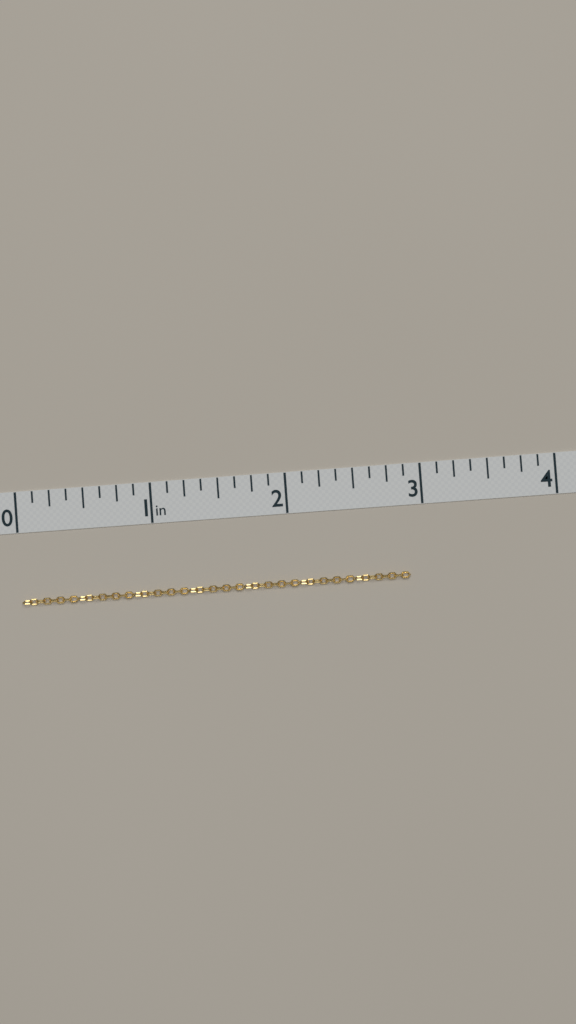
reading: 2.875 in
